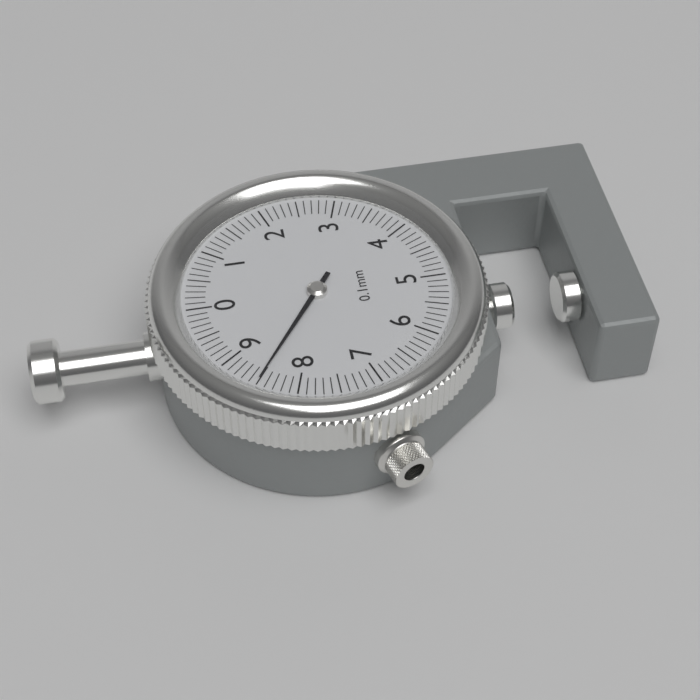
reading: 8.5 mm
